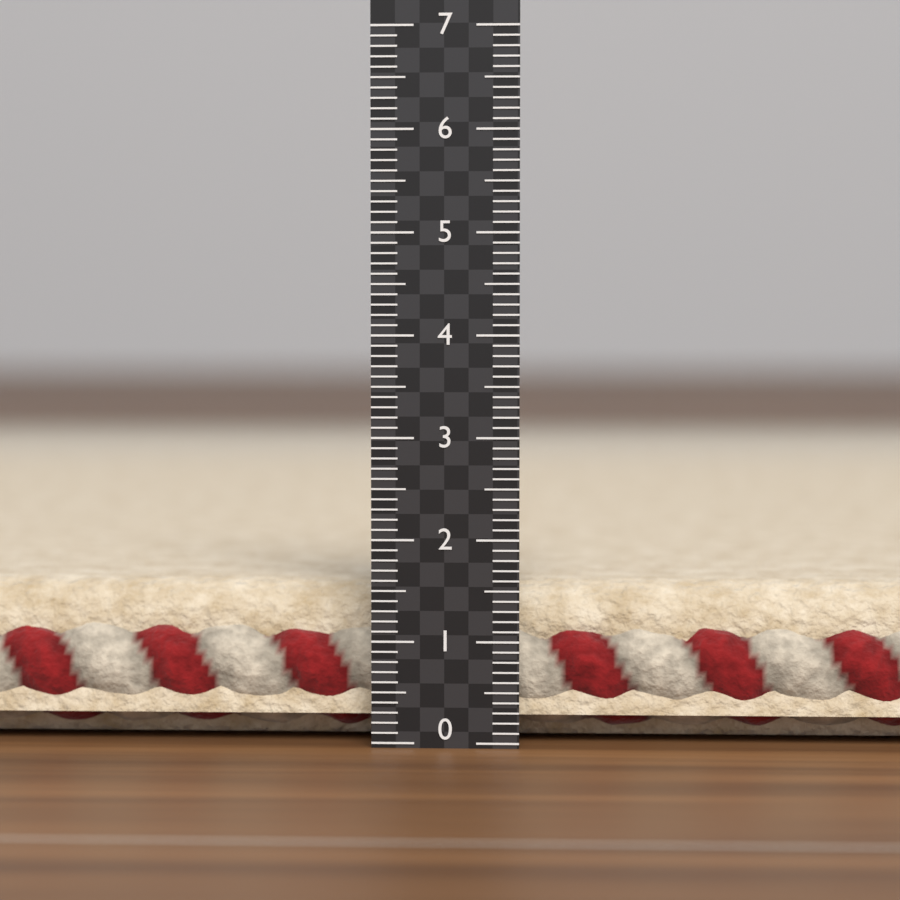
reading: 1.5 (no unit)
